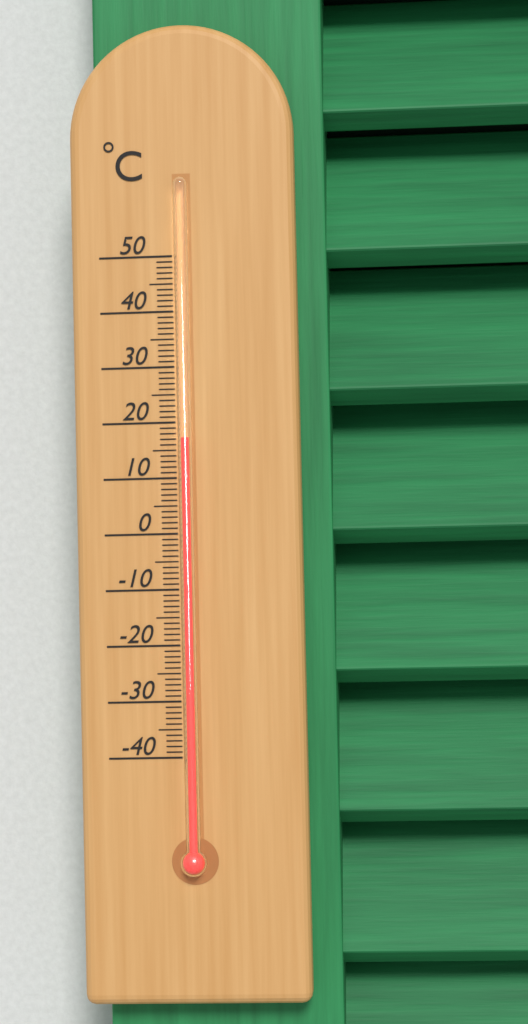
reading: 17 °C
